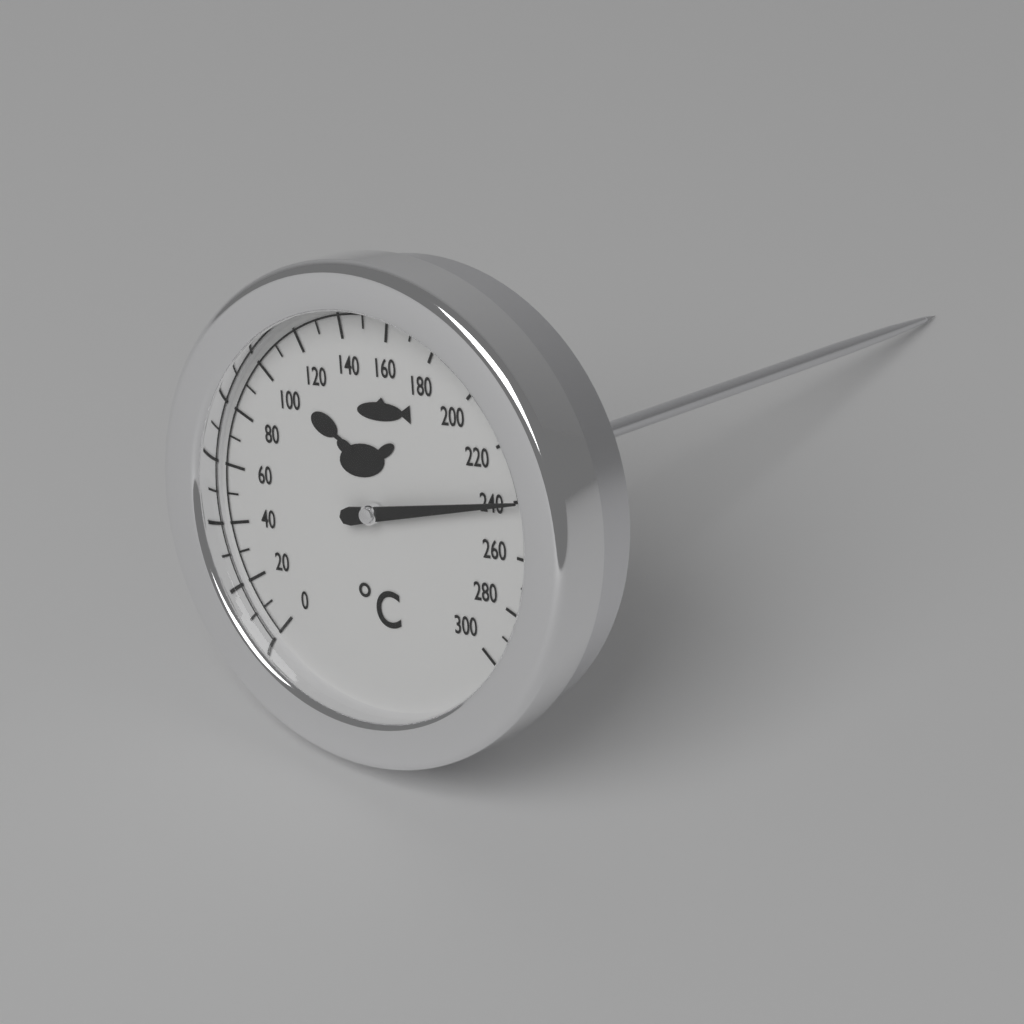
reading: 240 °C
